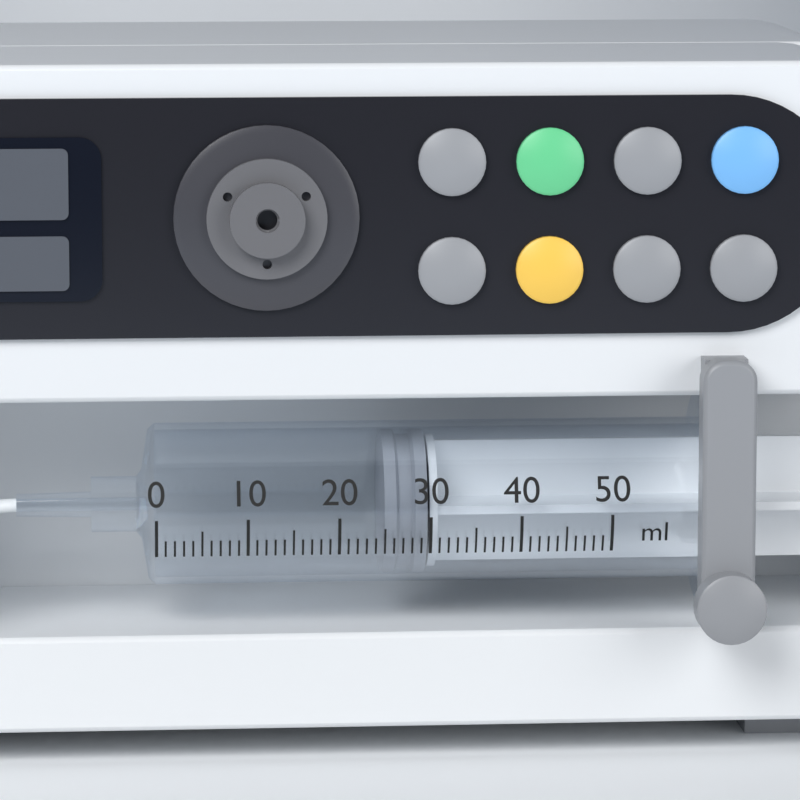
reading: 25 ml
